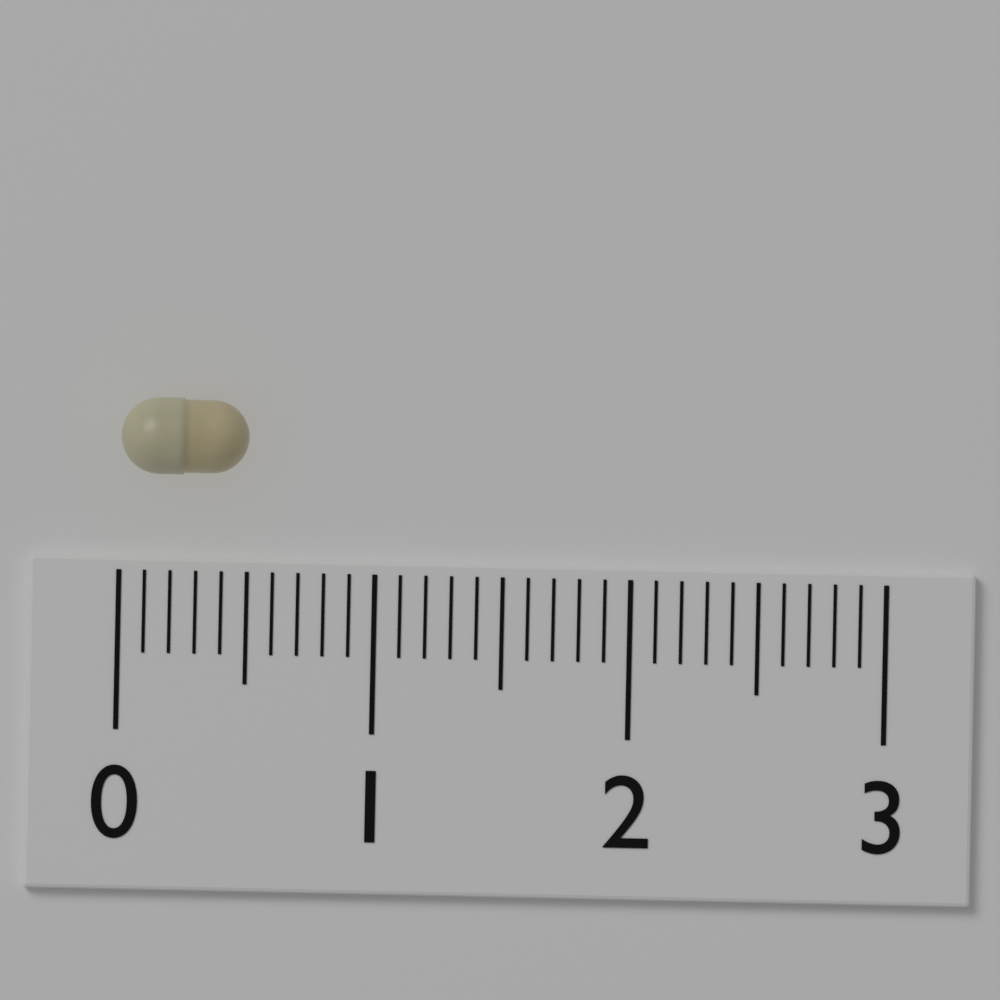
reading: 0.5 (no unit)
